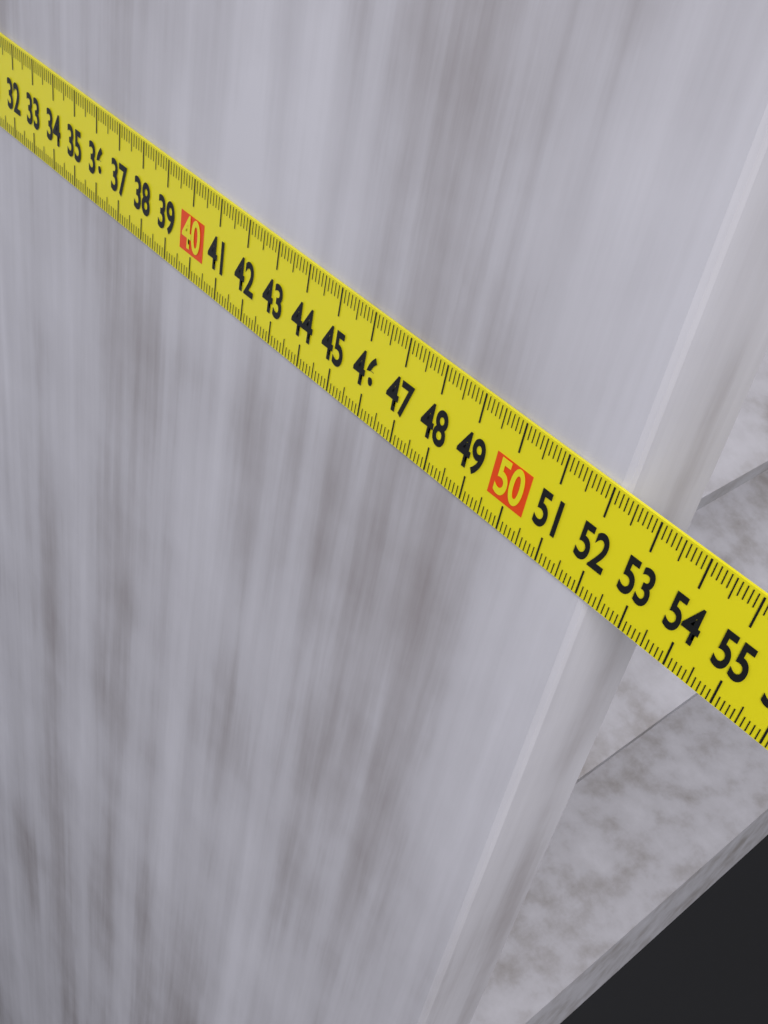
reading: 52.2 cm
